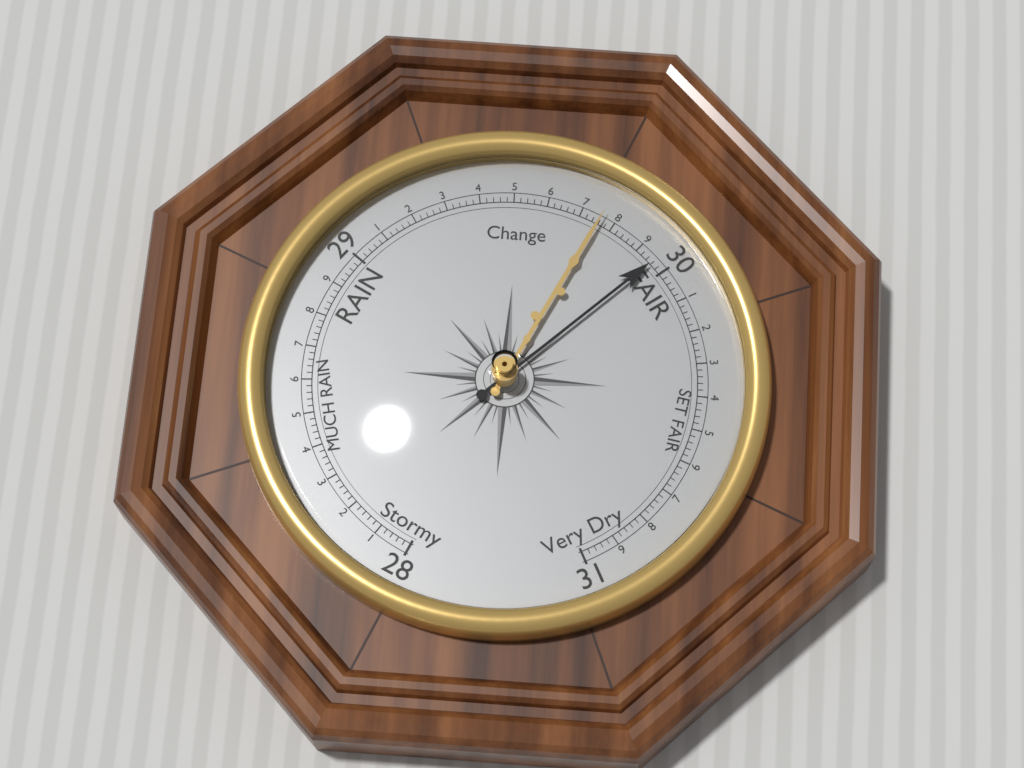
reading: 29.96 (no unit)
